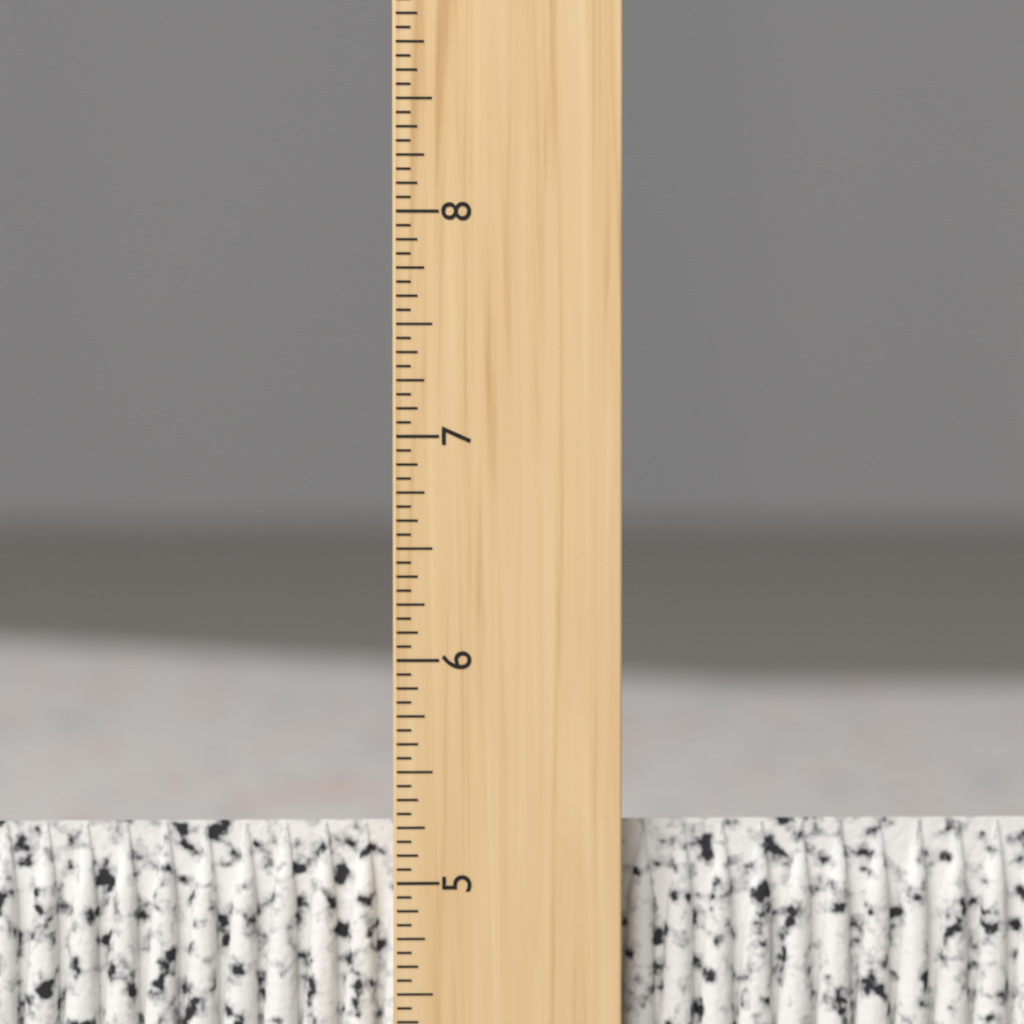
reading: 5.2500 inch
